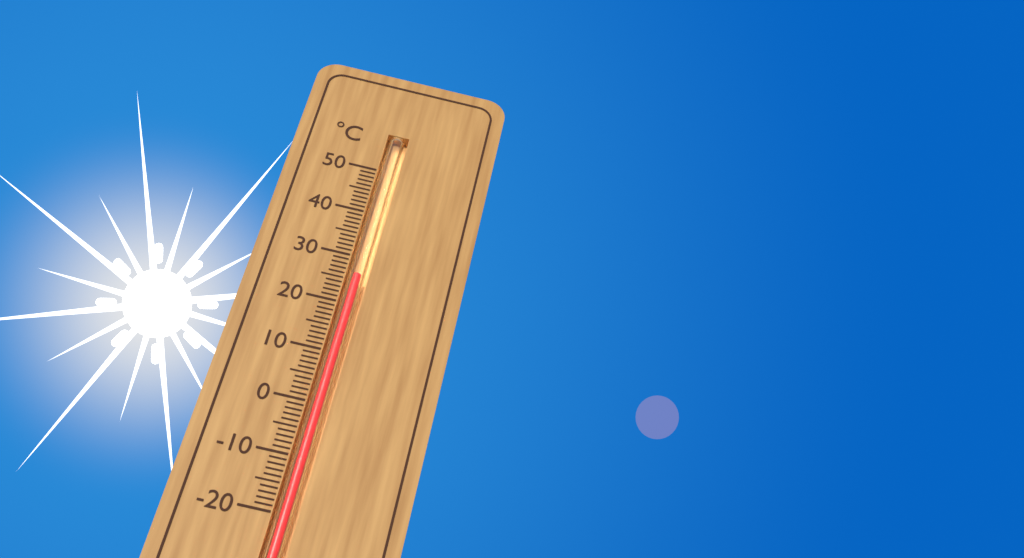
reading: 26 °C
